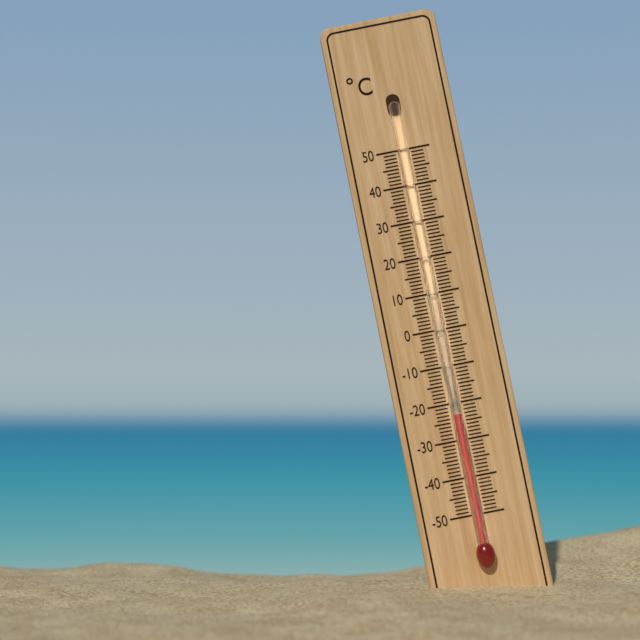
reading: -23 °C
